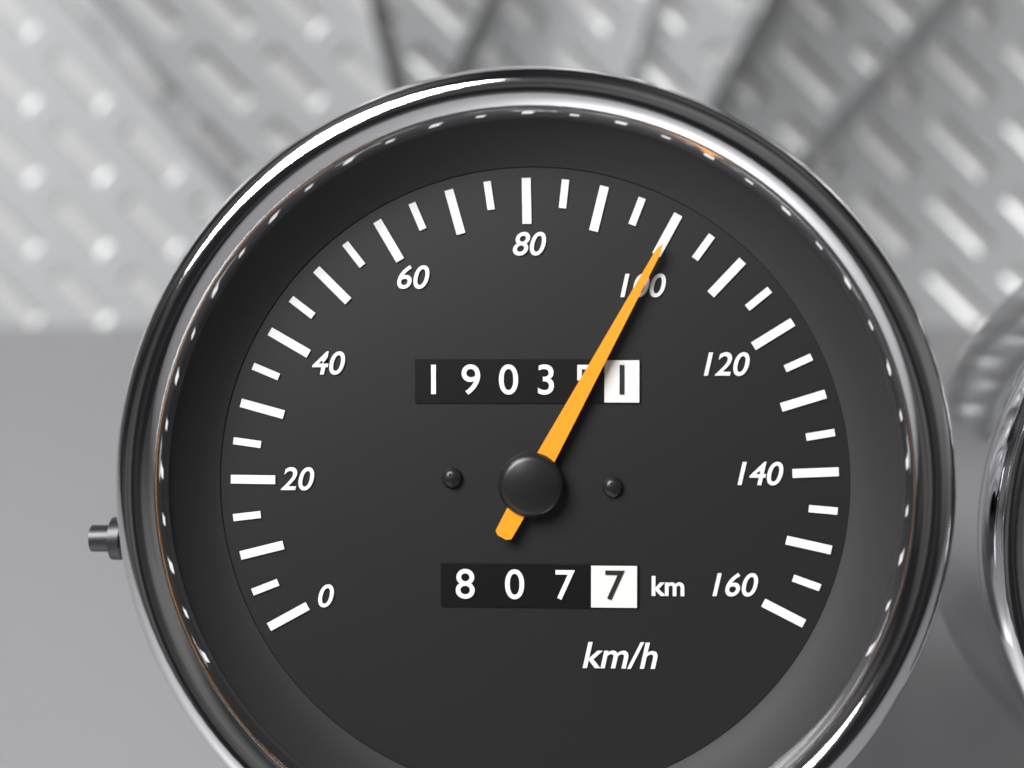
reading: 100 km/h
